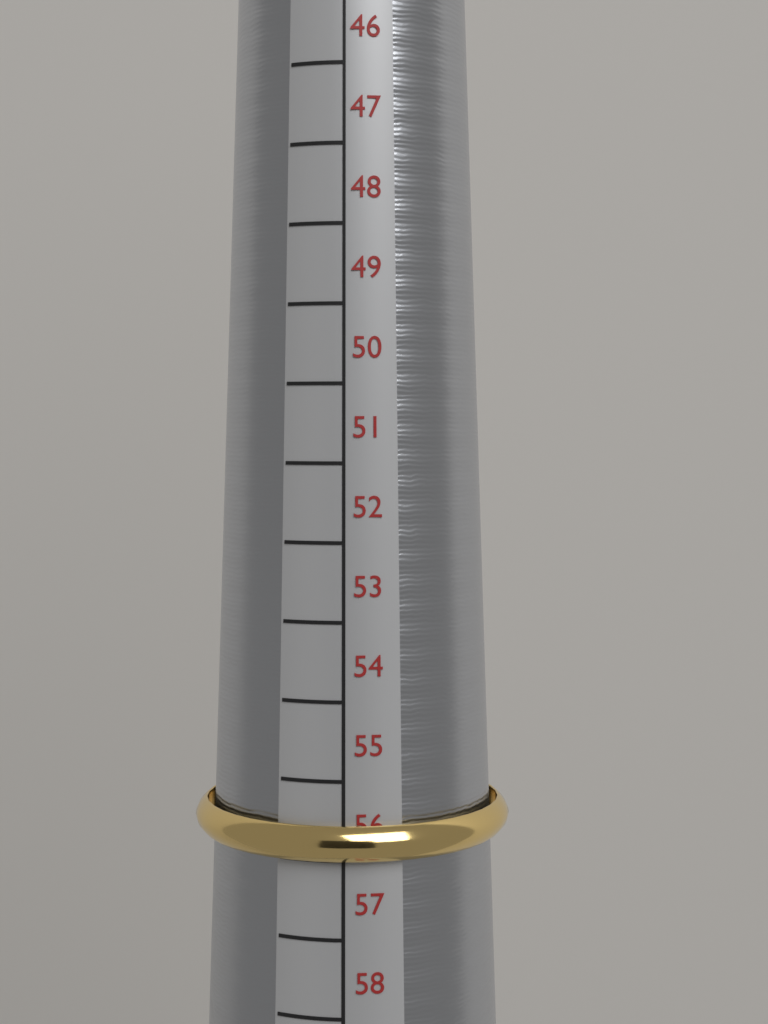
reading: 56 mm
